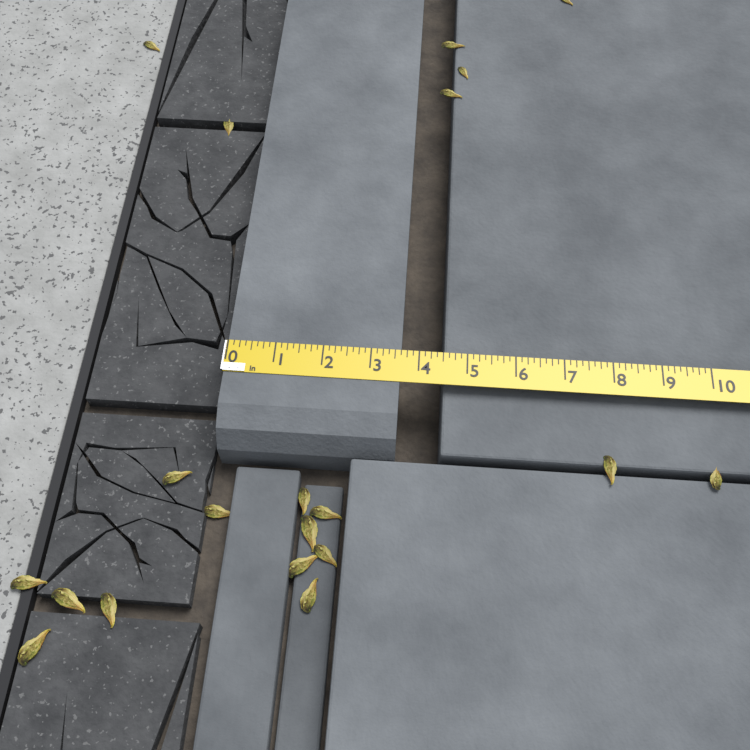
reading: 3.625 in
